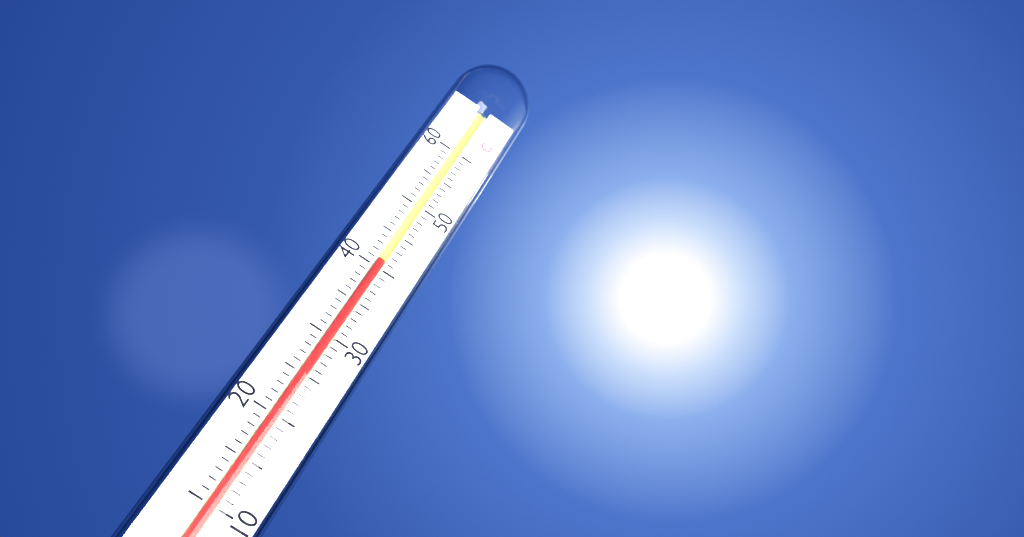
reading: 41 °C
